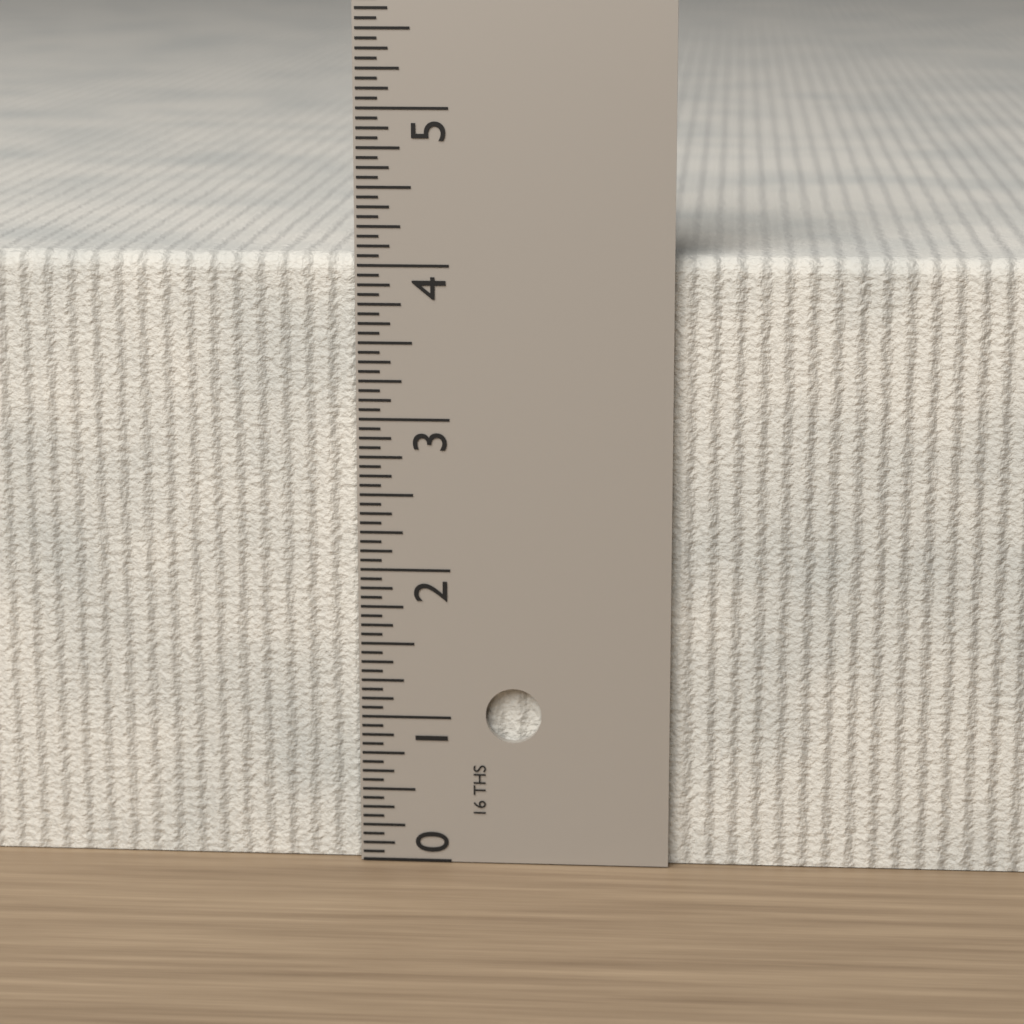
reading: 4.0625 in
